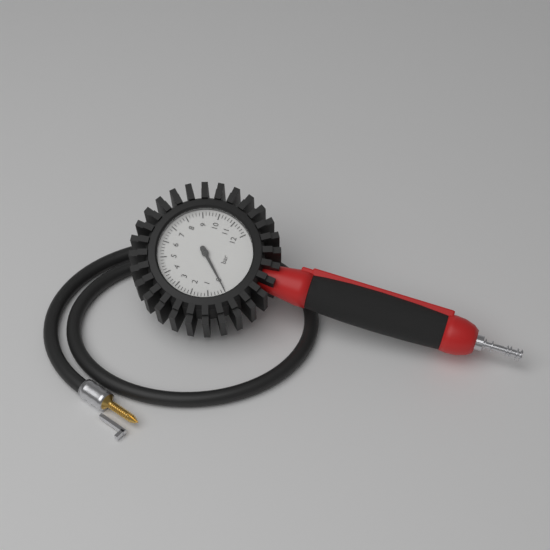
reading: 0.0 bar
